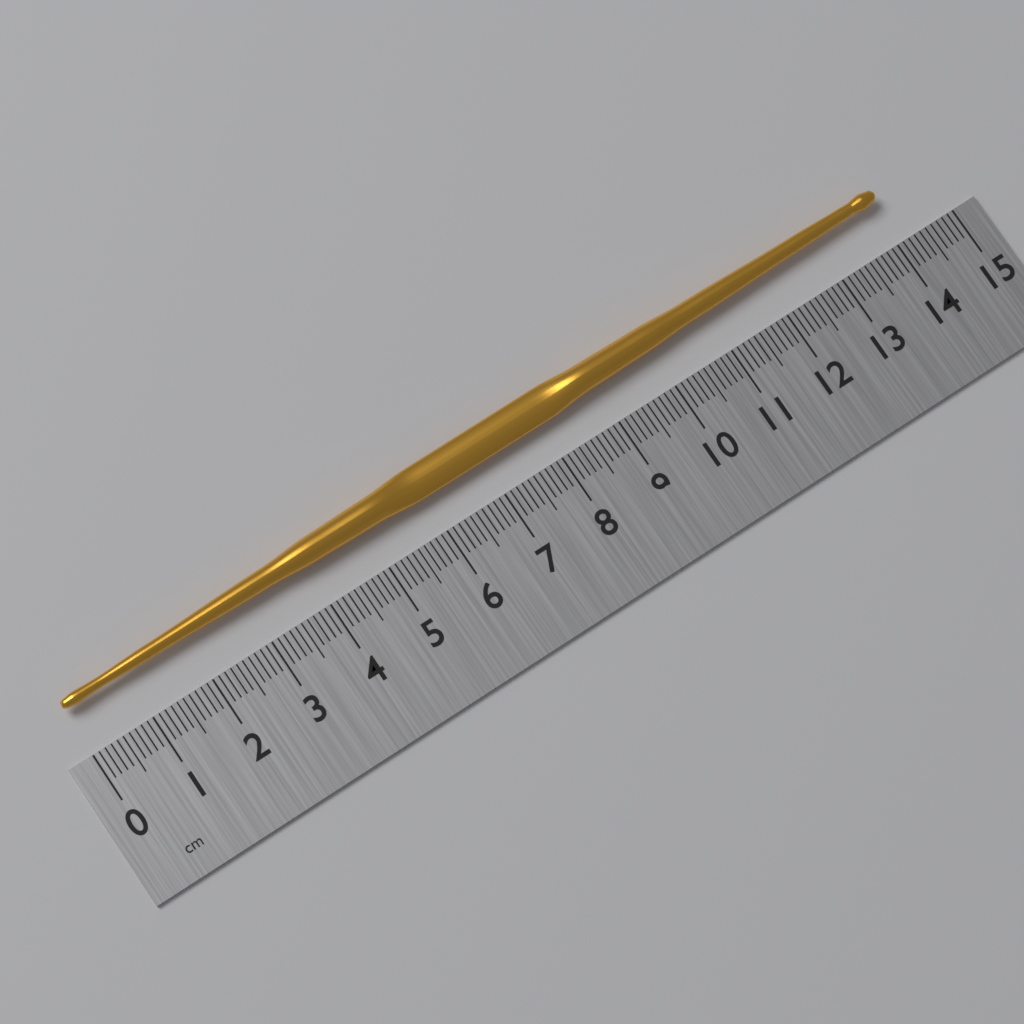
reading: 14.1 cm
